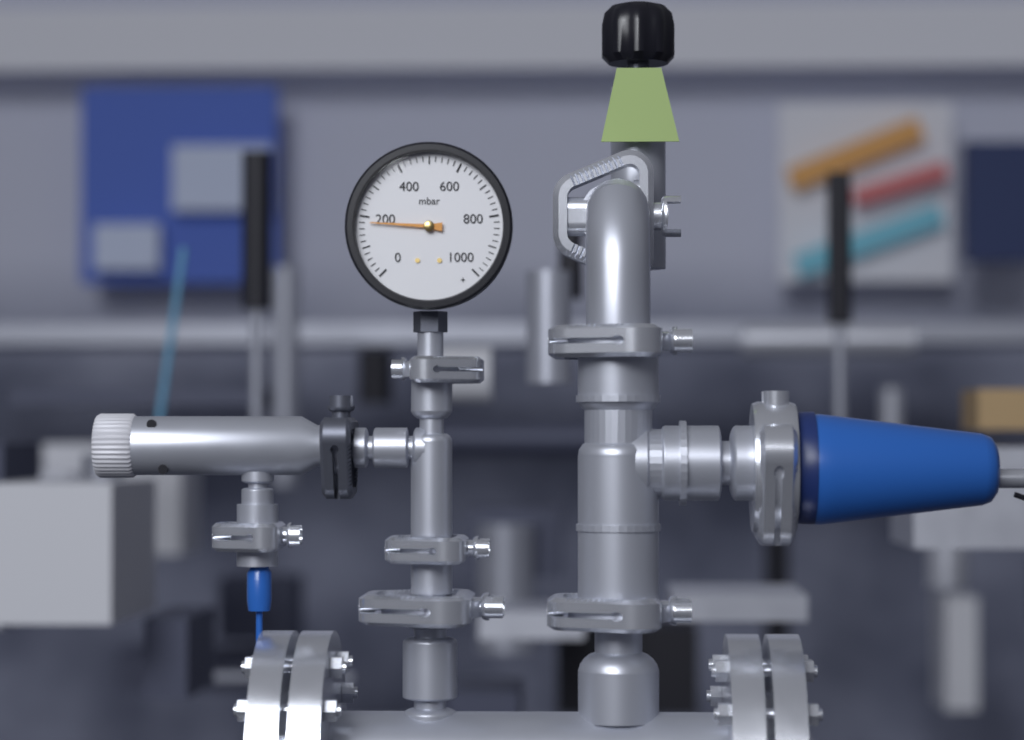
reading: 180 mbar
